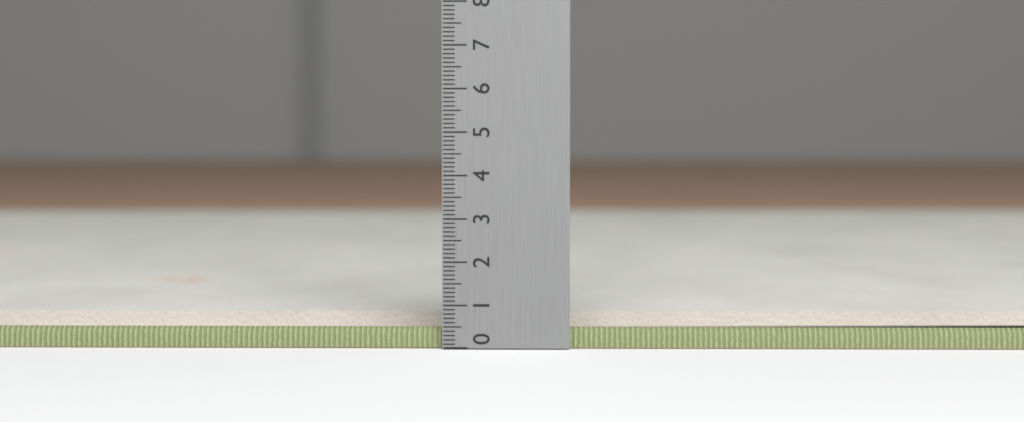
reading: 0.5 (no unit)
